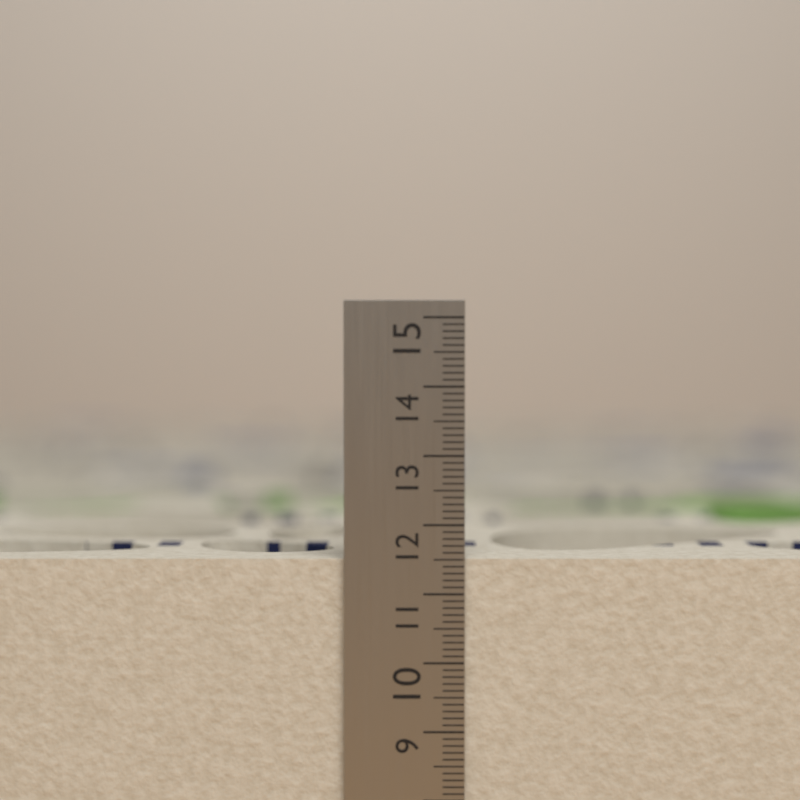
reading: 11.5 cm
